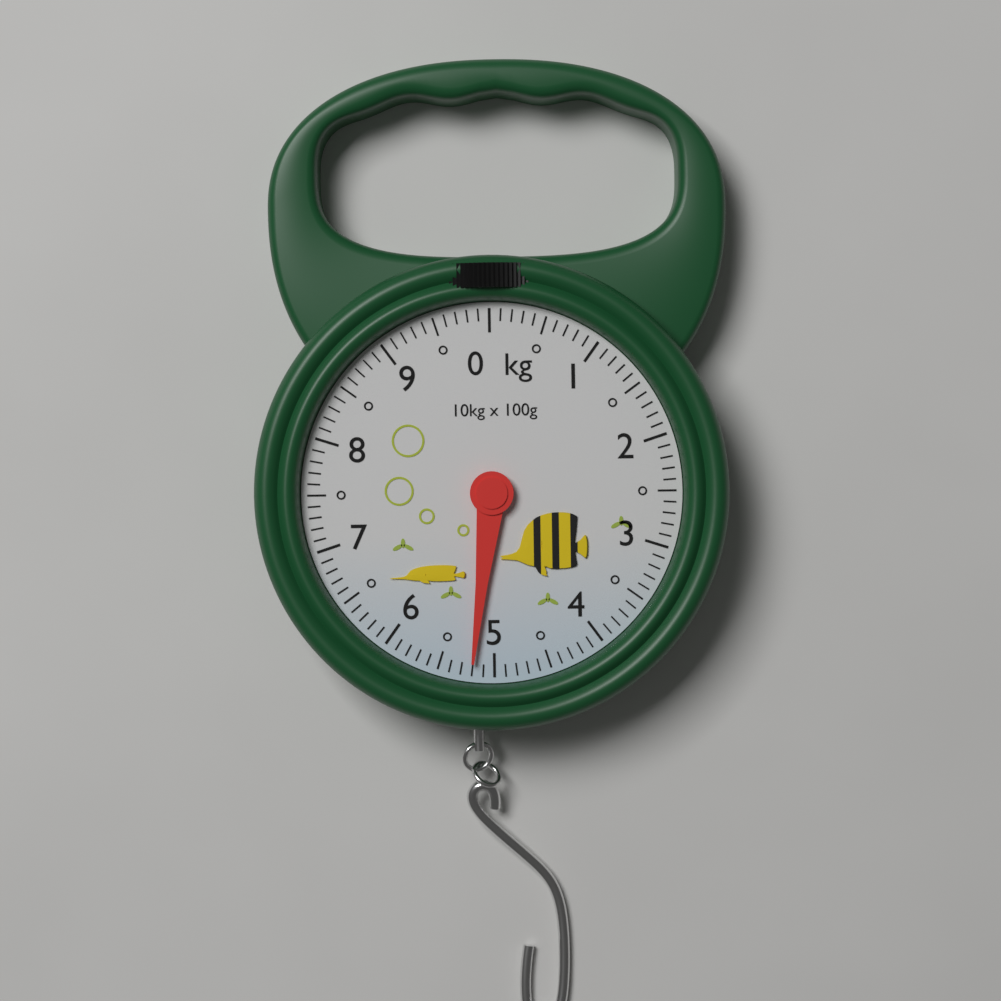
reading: 5.2 kg
